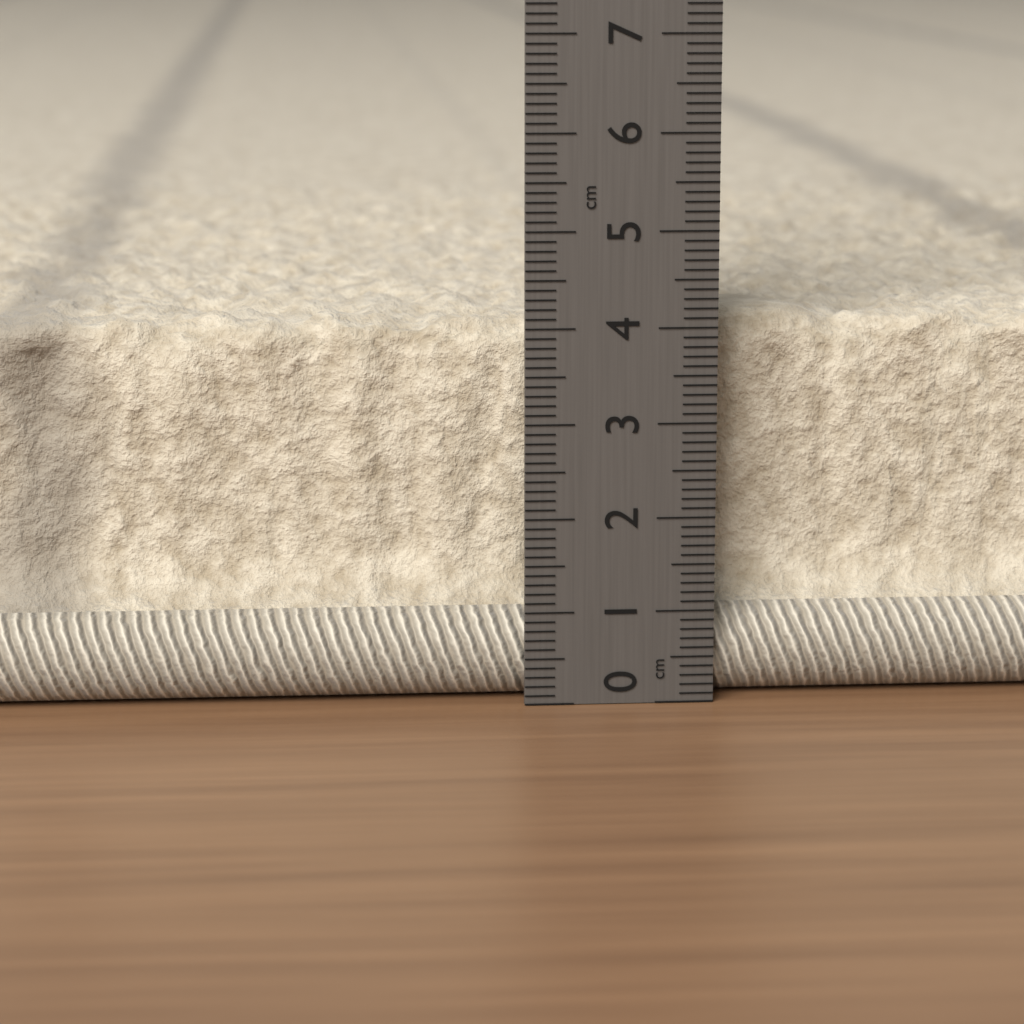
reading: 4.1 cm
